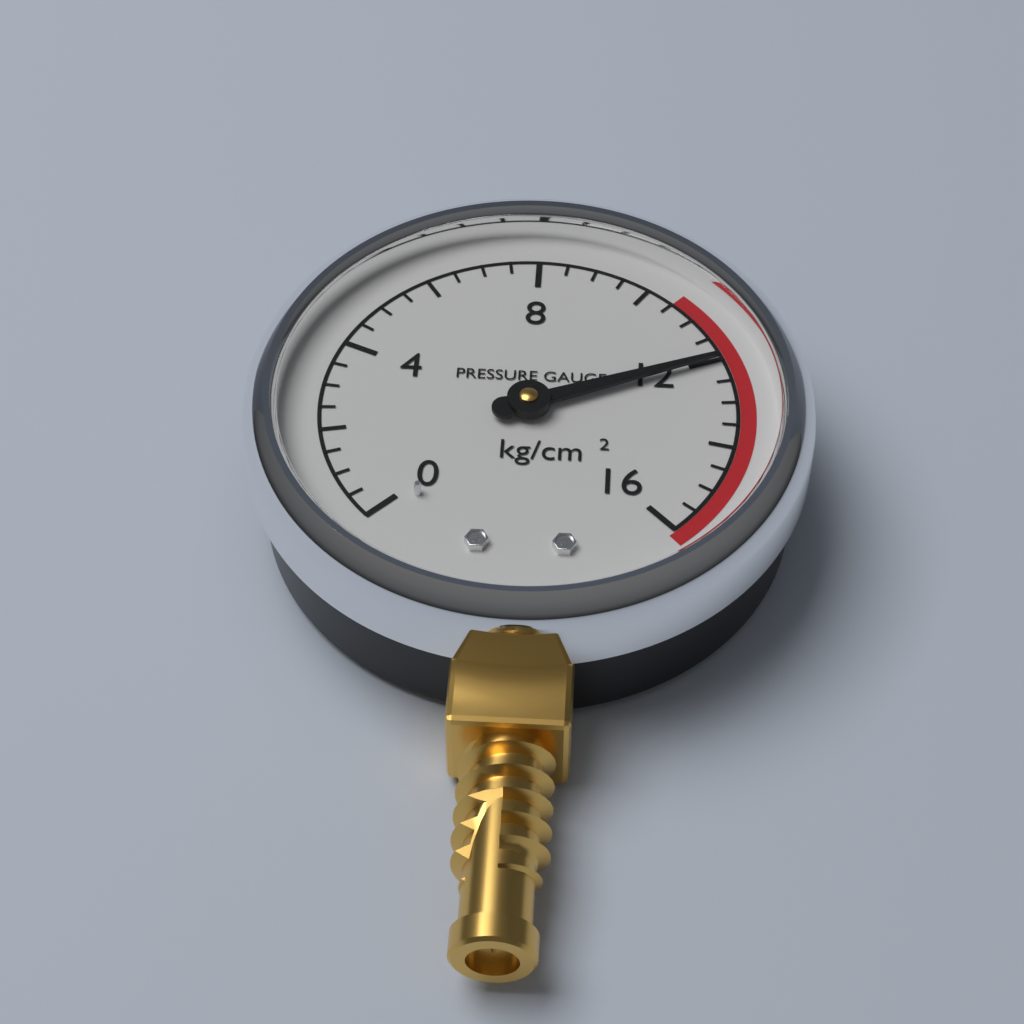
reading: 12.0 kg/cm²
